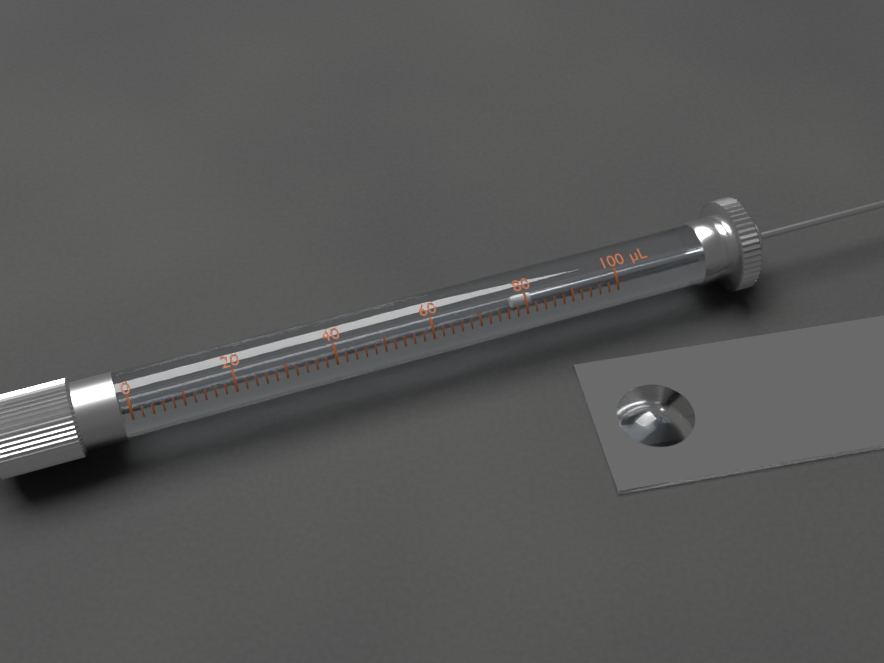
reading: 78 µL
